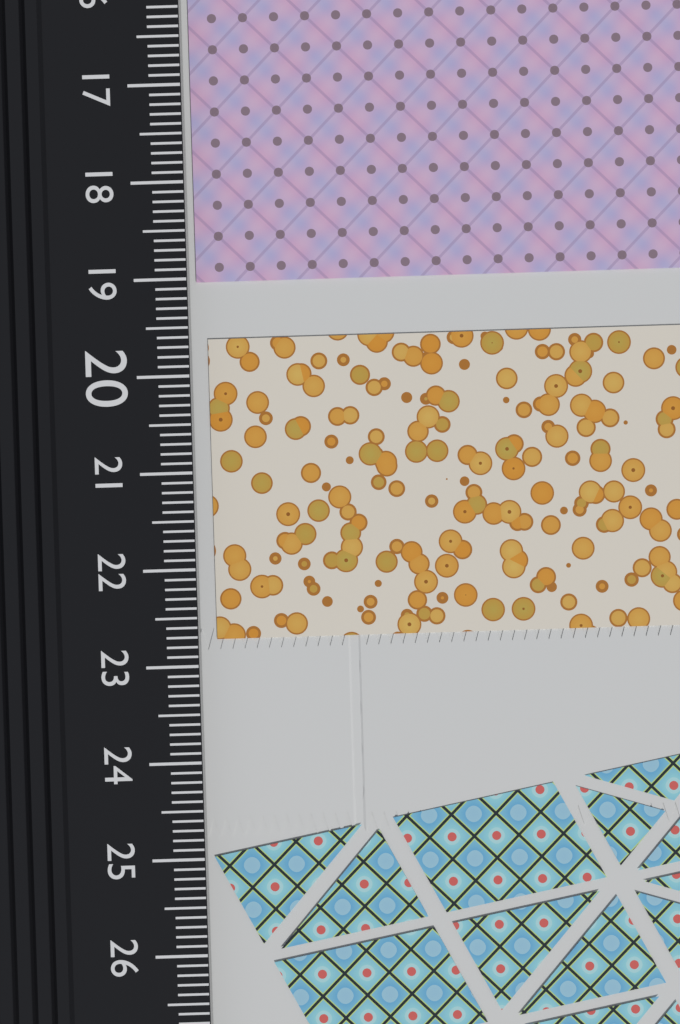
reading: 19.0 cm
